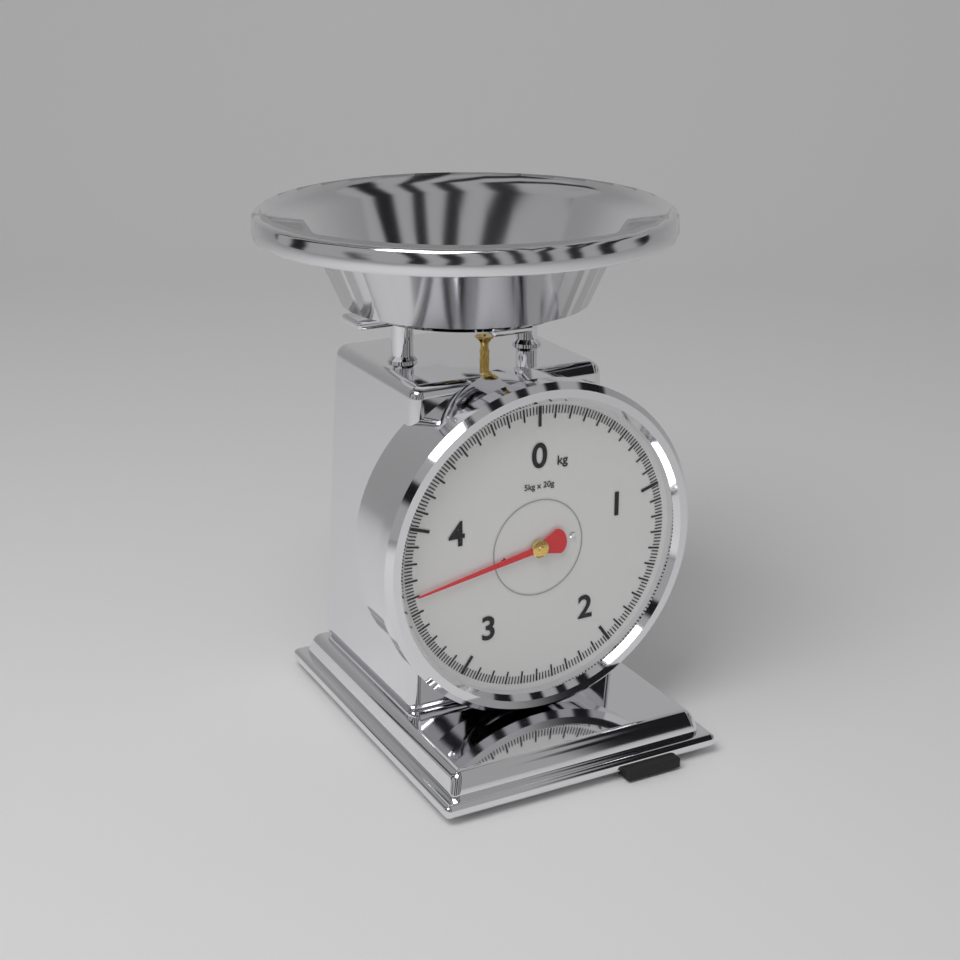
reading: 3.60 kg
